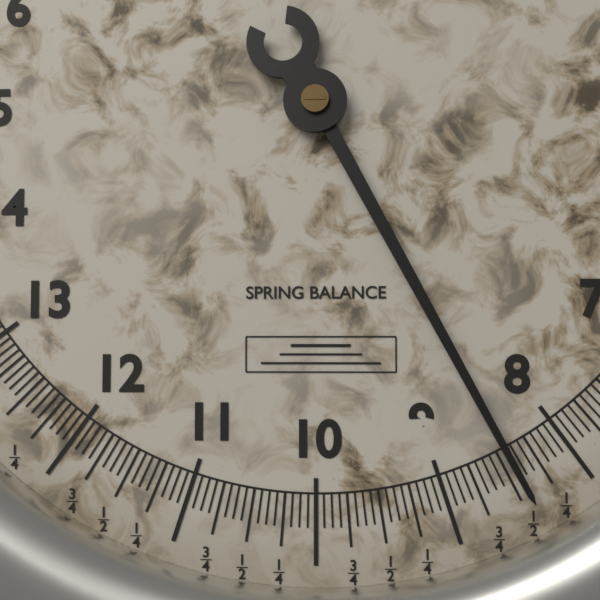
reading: 8.4375 (no unit)
